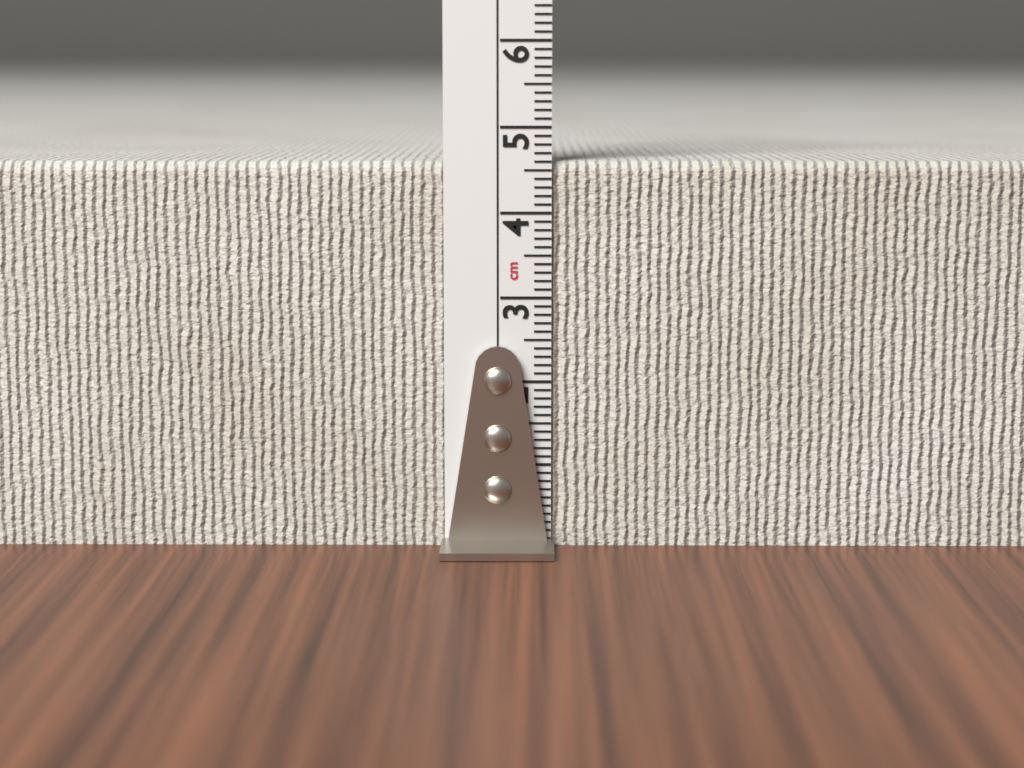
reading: 4.6 cm
